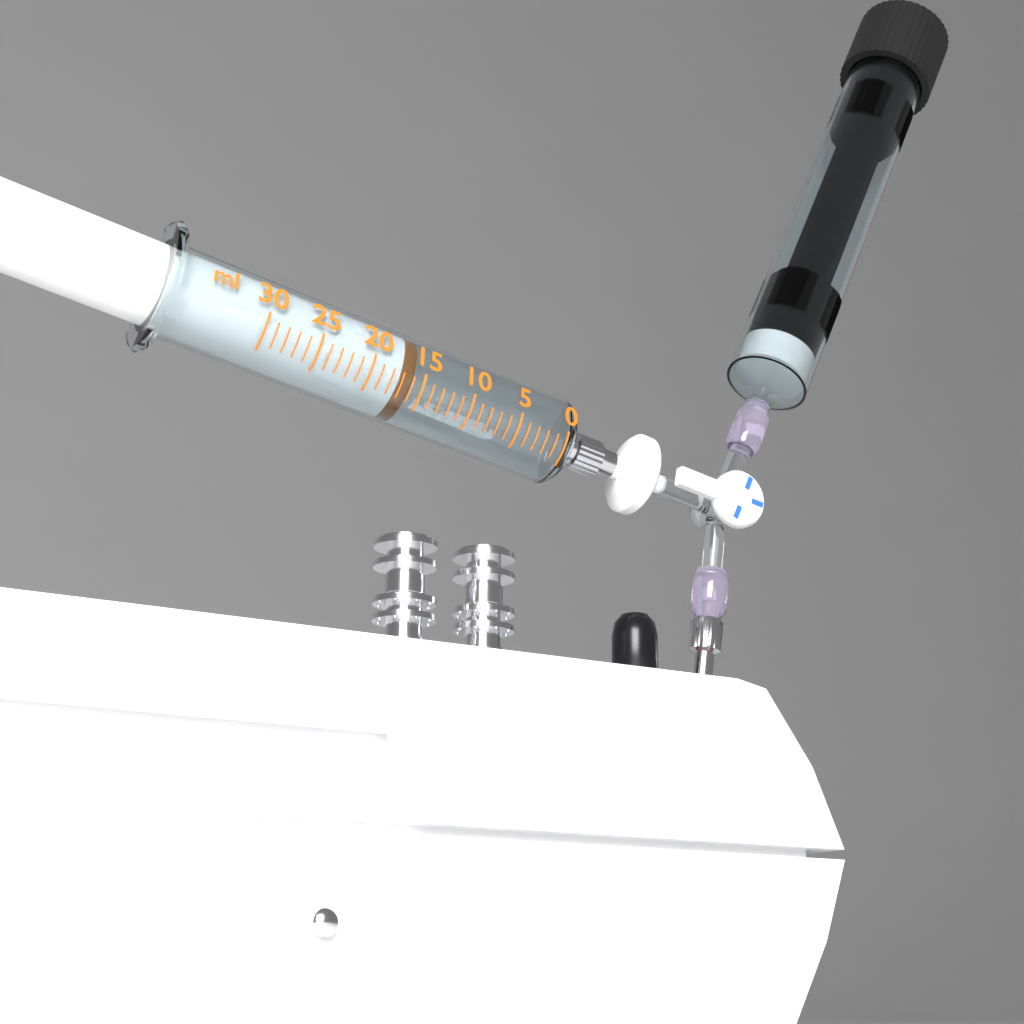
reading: 16 ml
